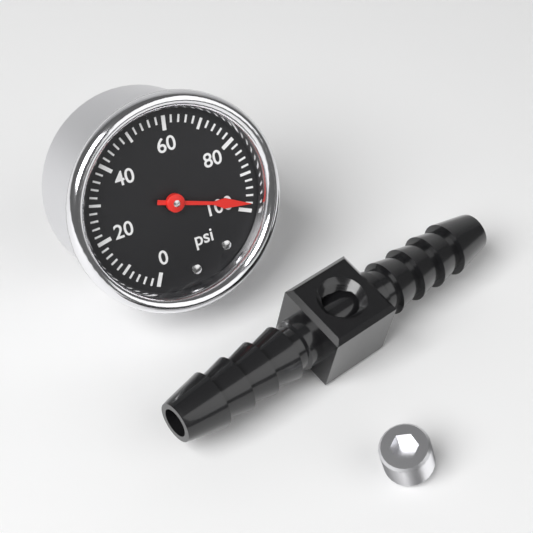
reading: 98 psi
